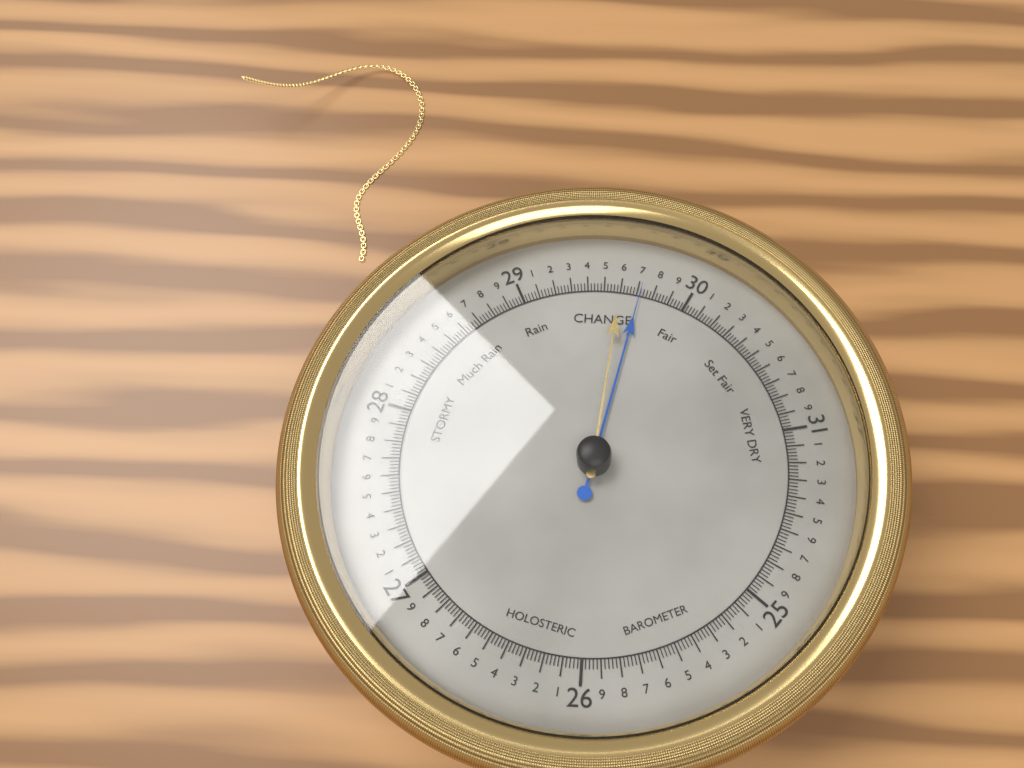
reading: 29.72 (no unit)
